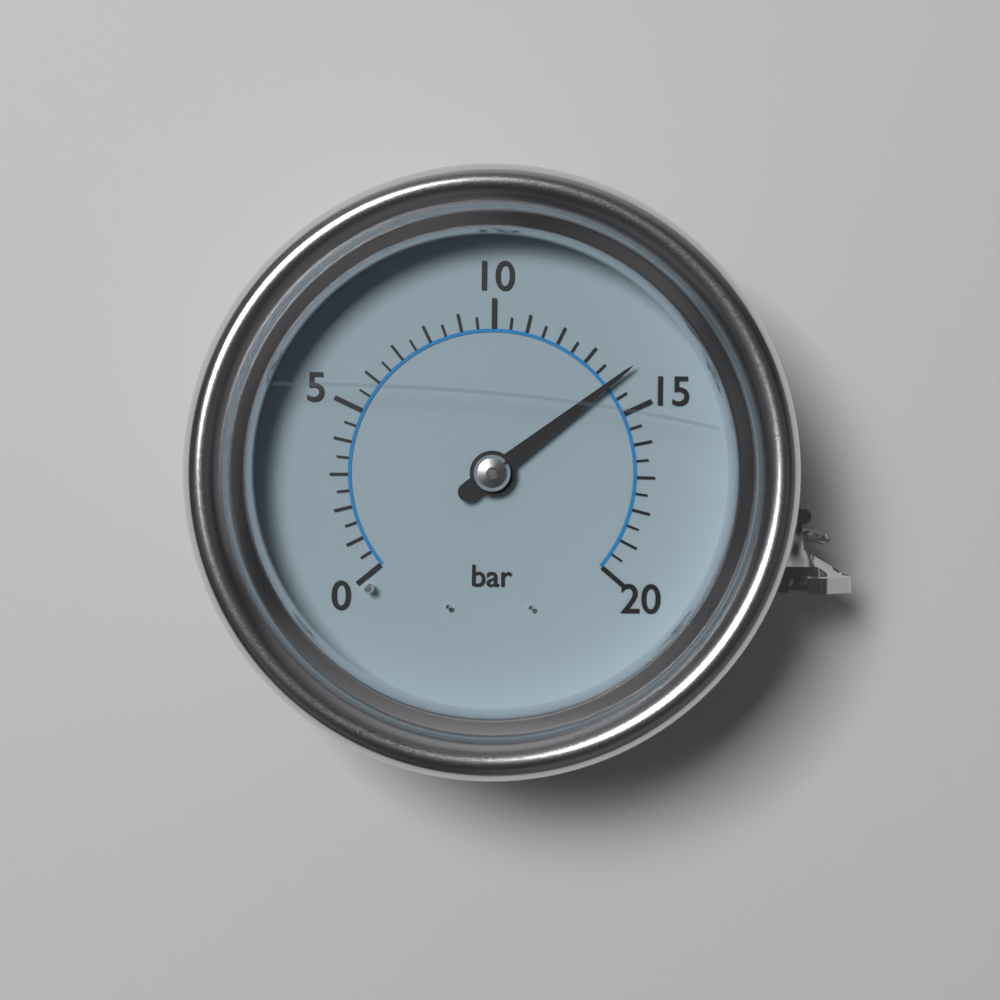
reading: 14.0 bar
